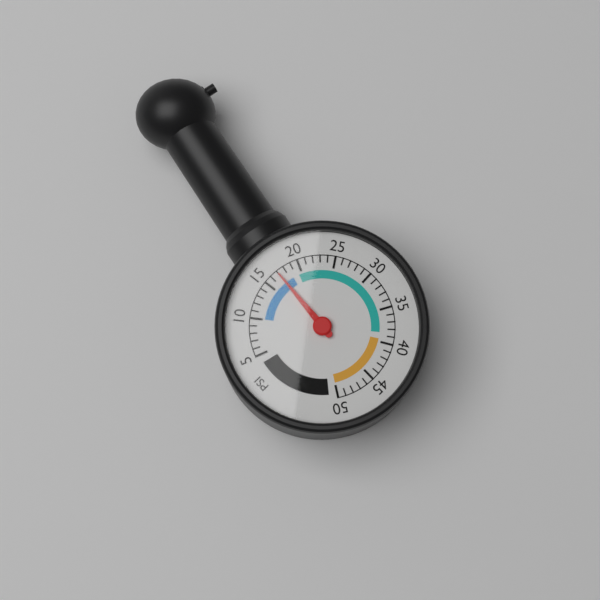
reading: 17 psi
